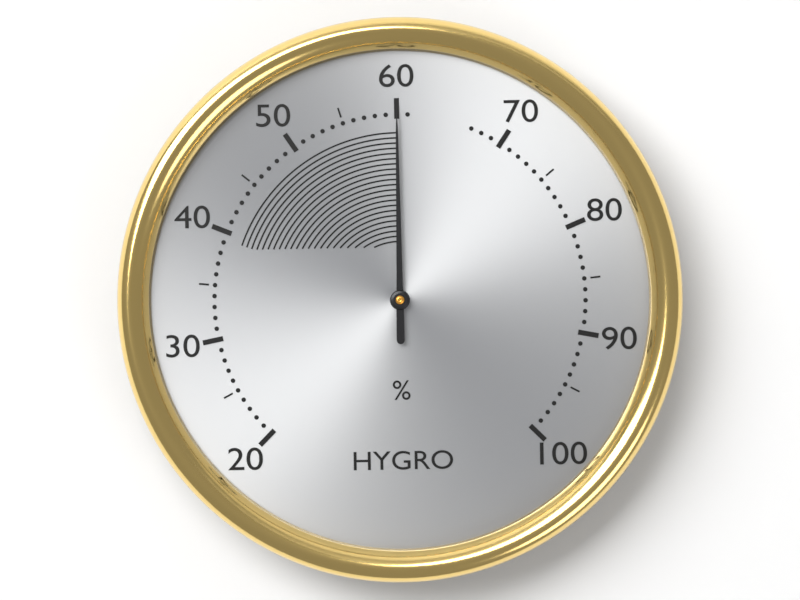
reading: 60 %
